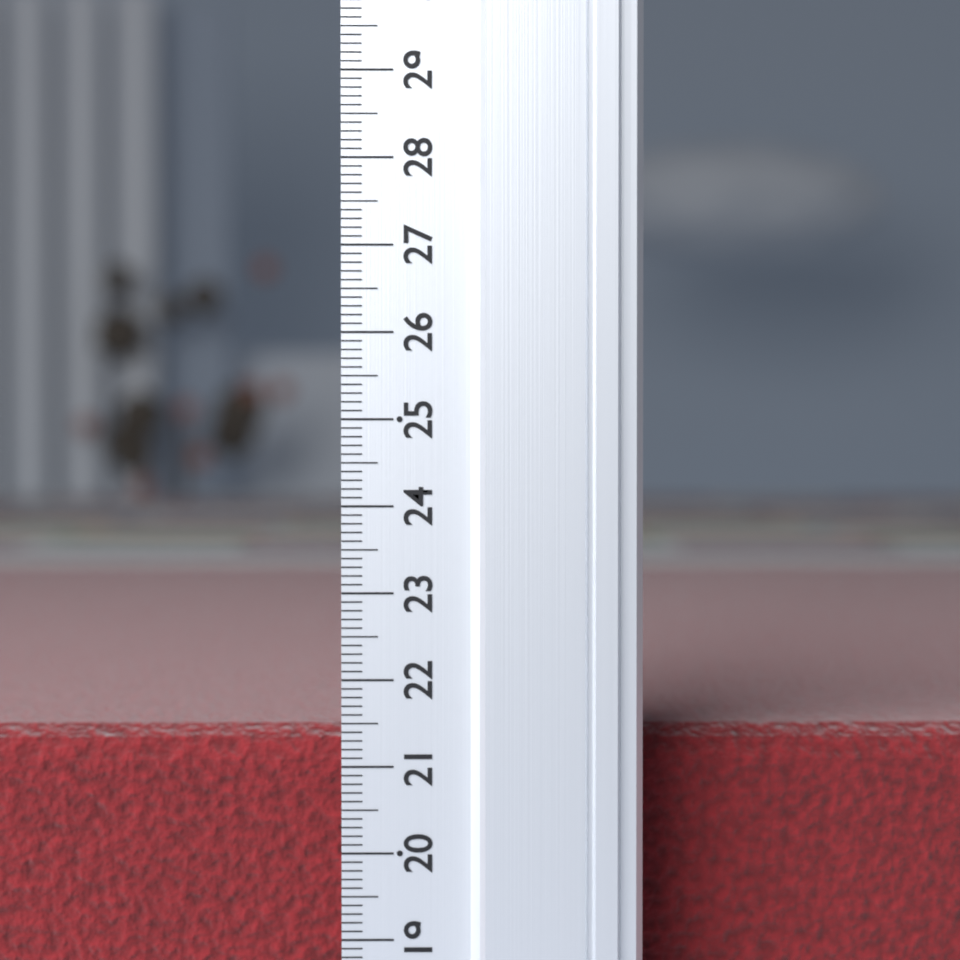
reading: 21.3 (no unit)
